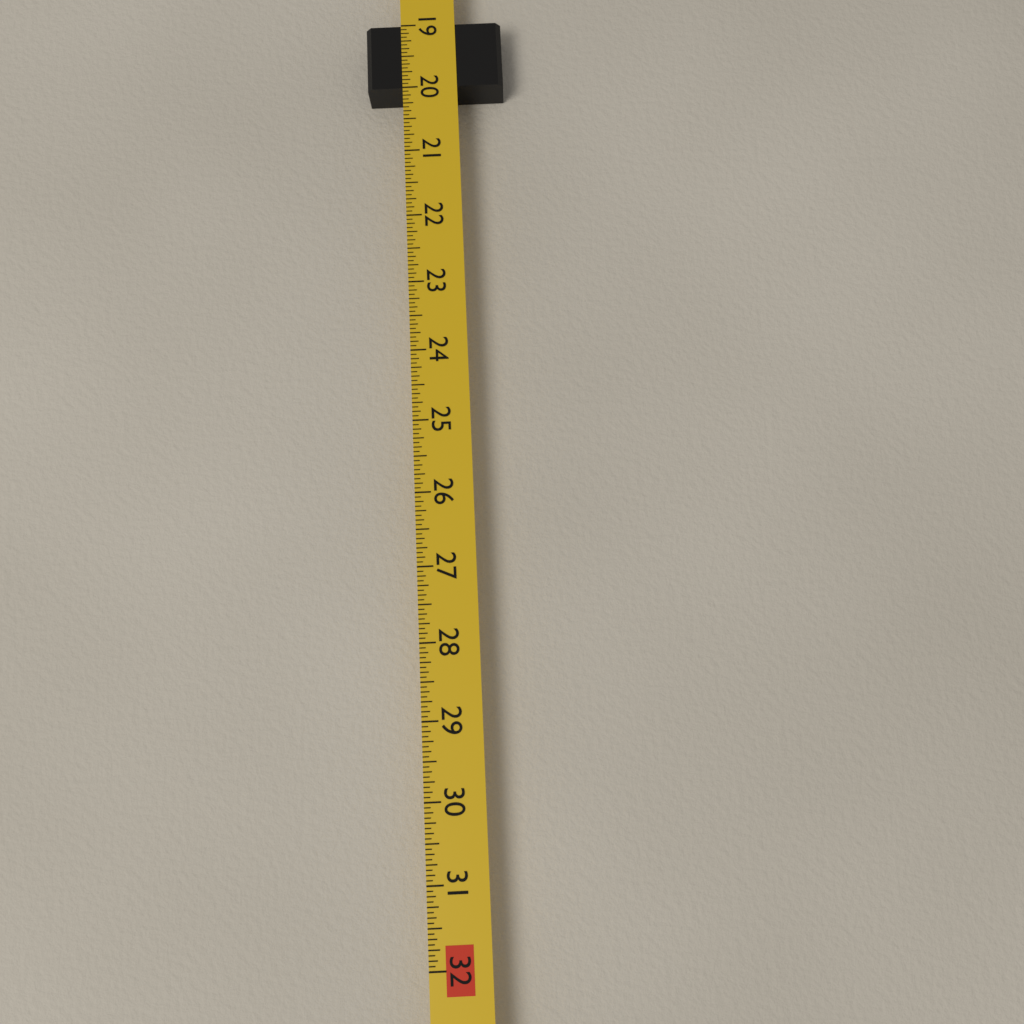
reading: 20.0000 in
